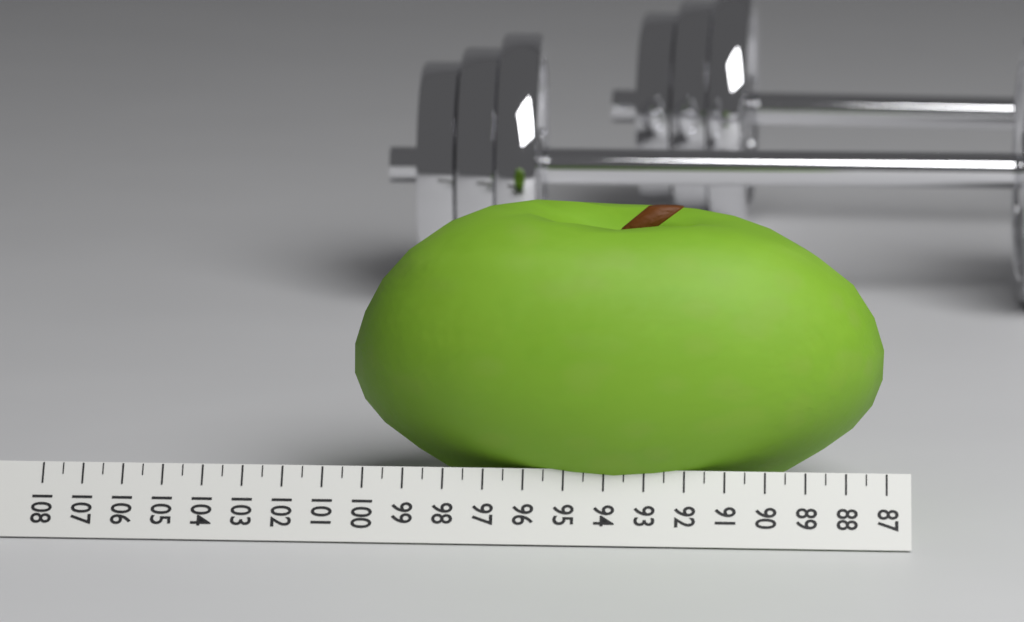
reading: 100.5 (no unit)
